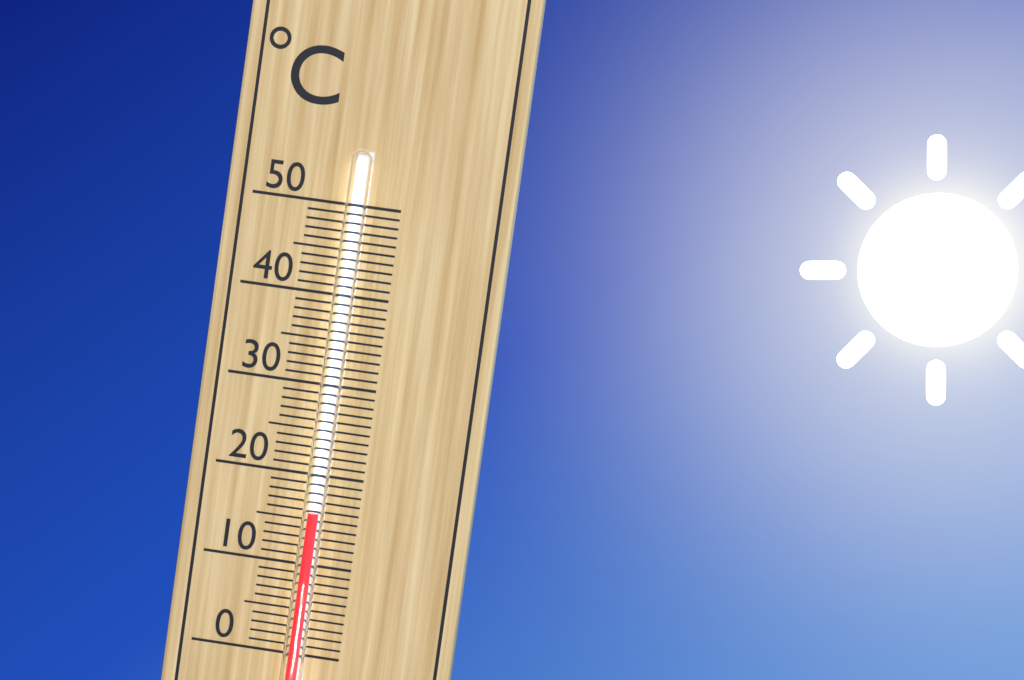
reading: 16 °C
